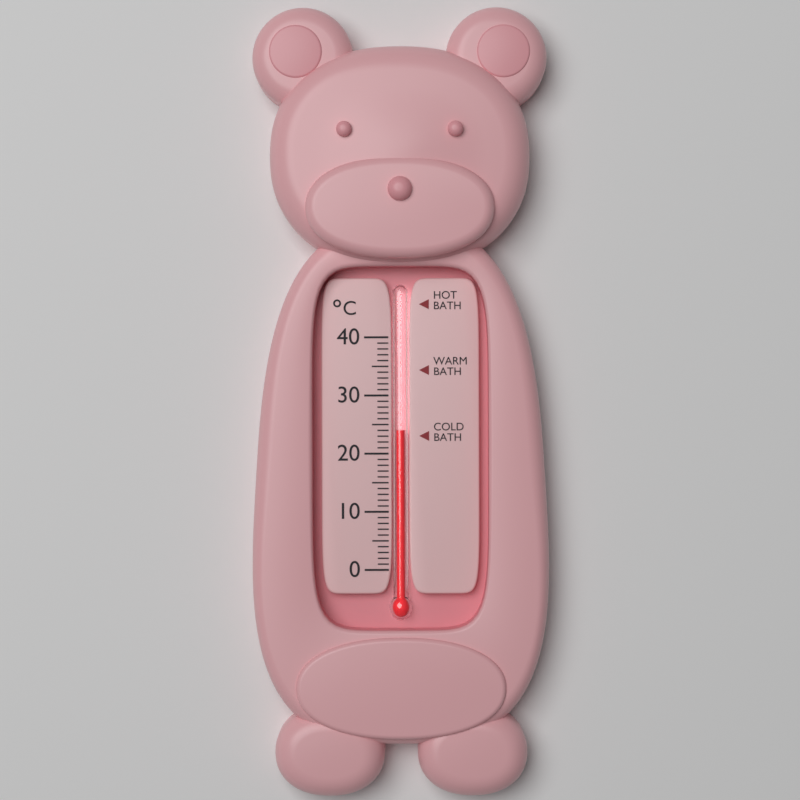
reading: 24 °C
